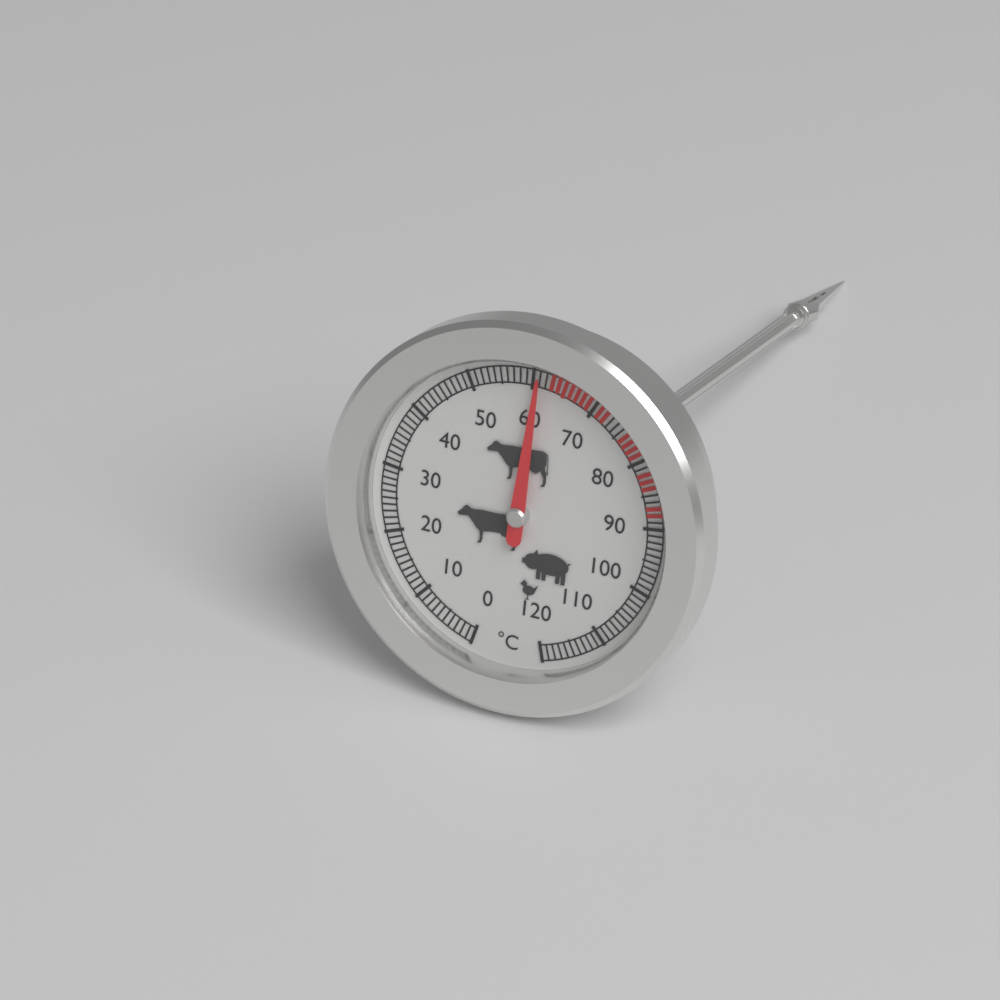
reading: 61 °C
